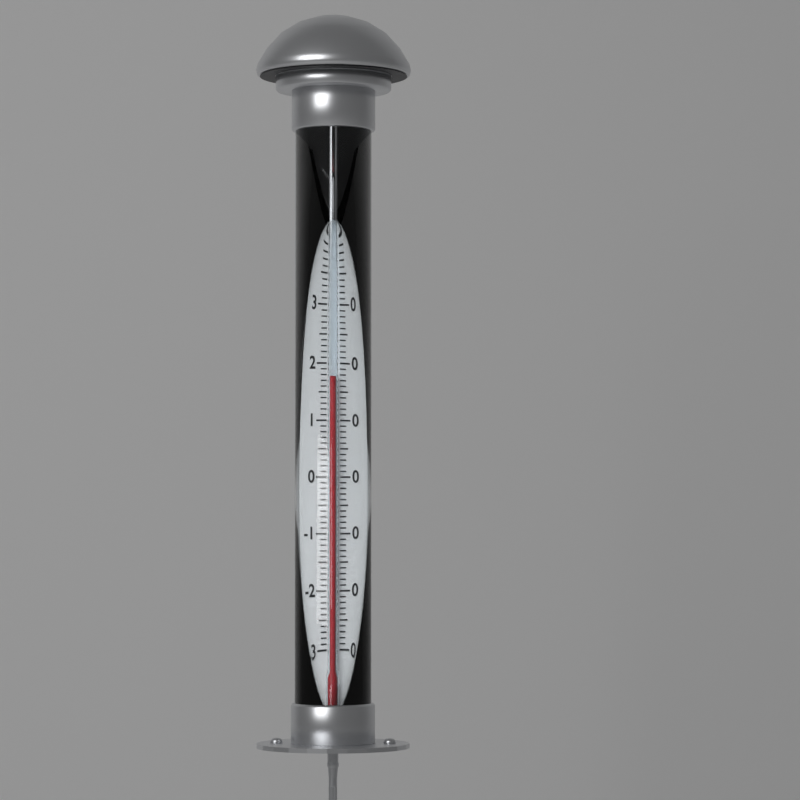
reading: 18 °C
